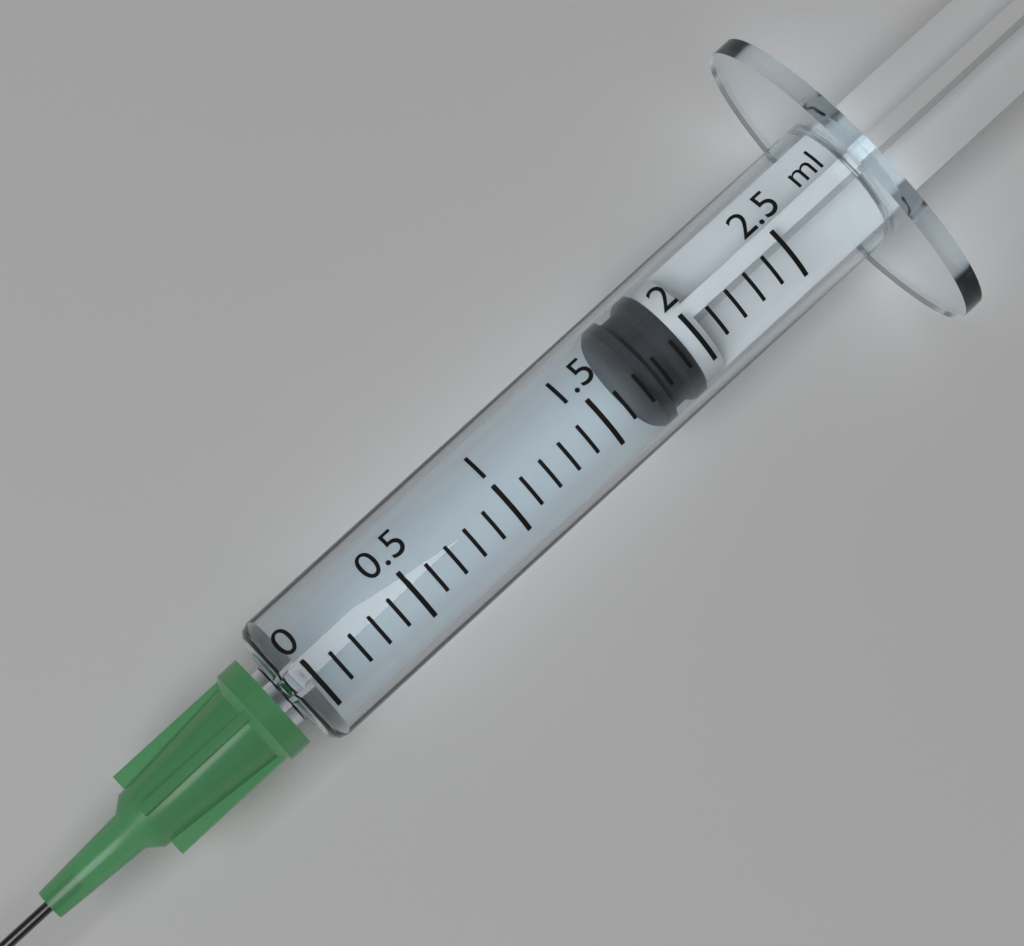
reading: 1.7 ml
